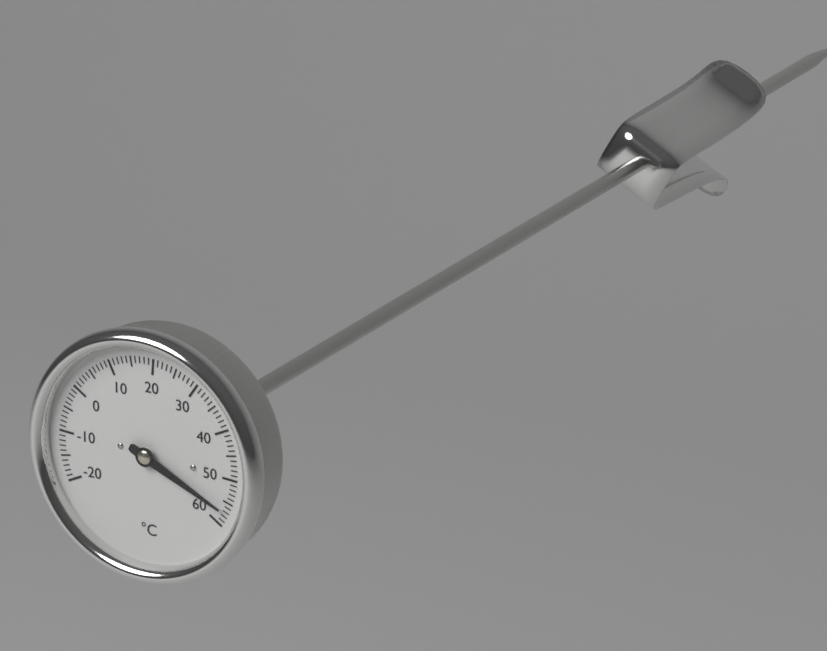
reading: 57 °C
